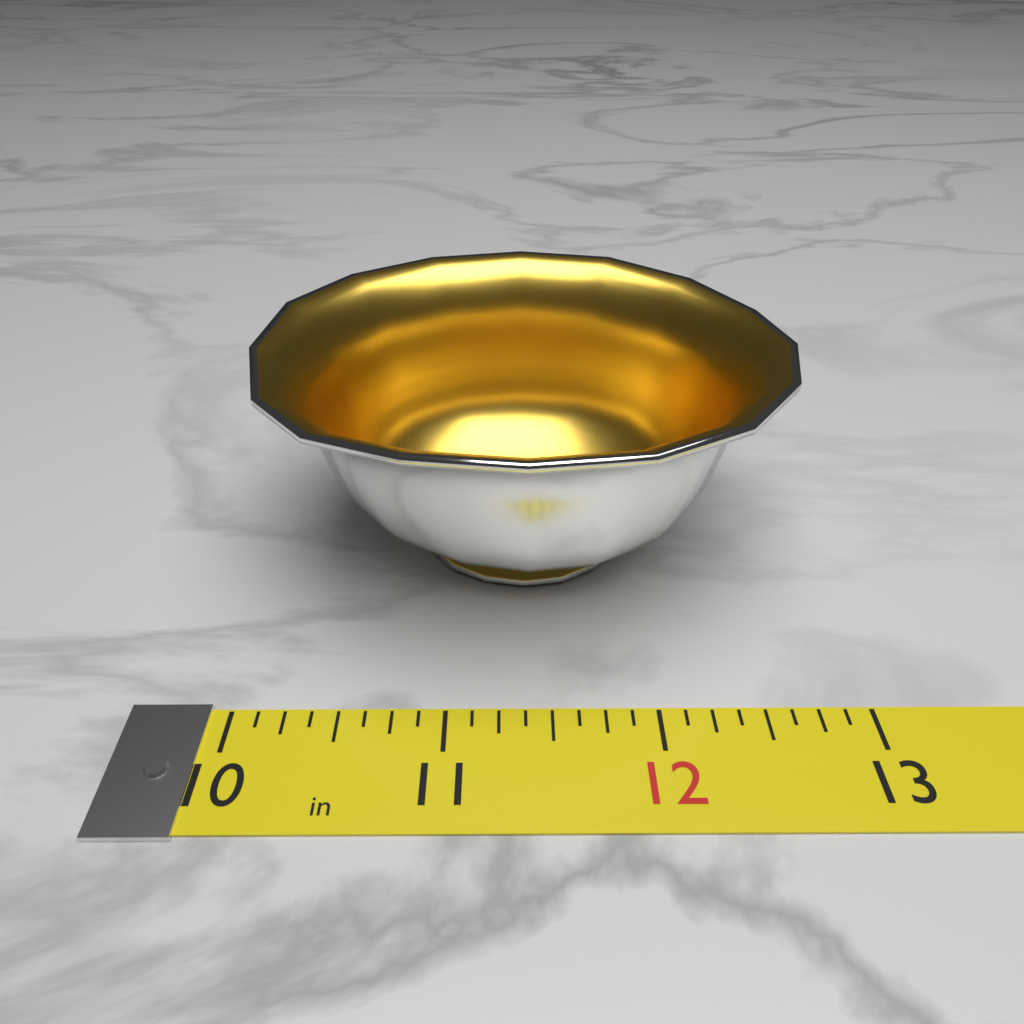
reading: 12.750 in
